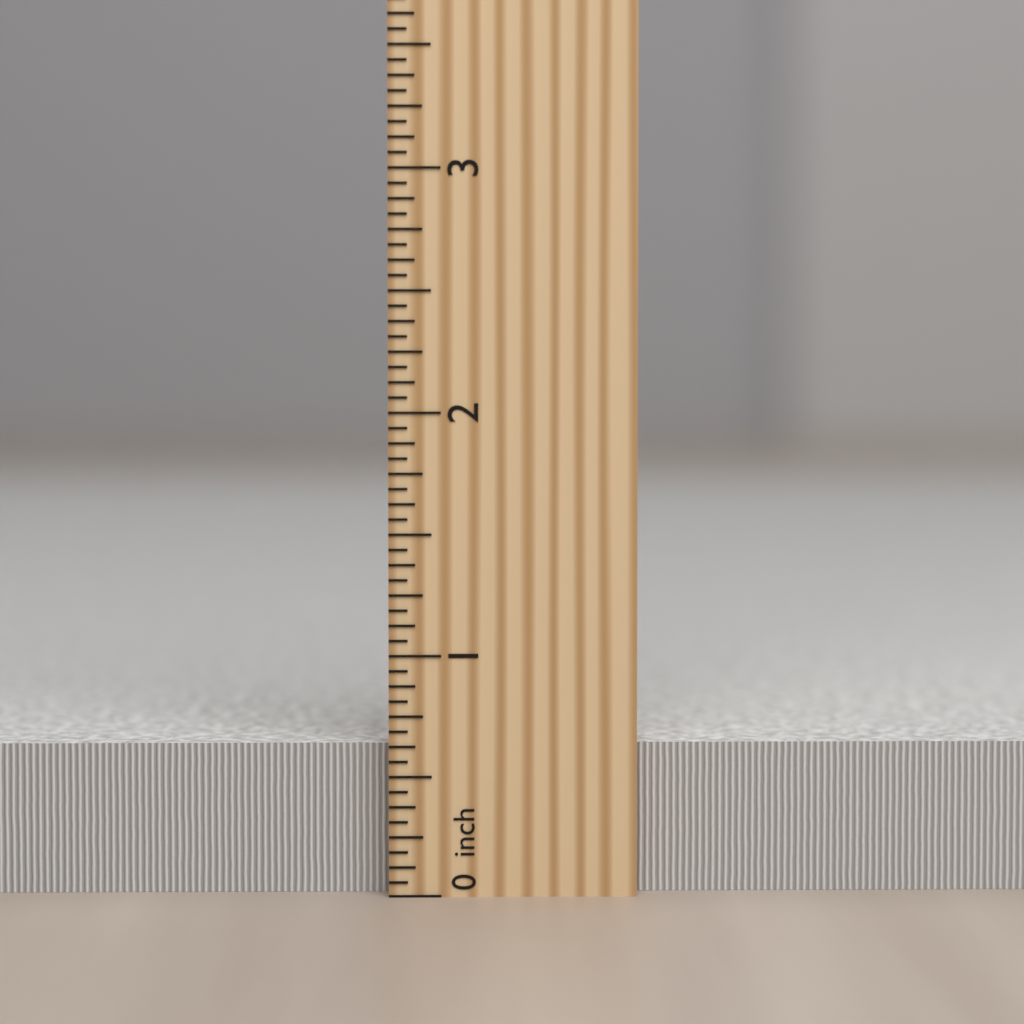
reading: 0.6250 inch
